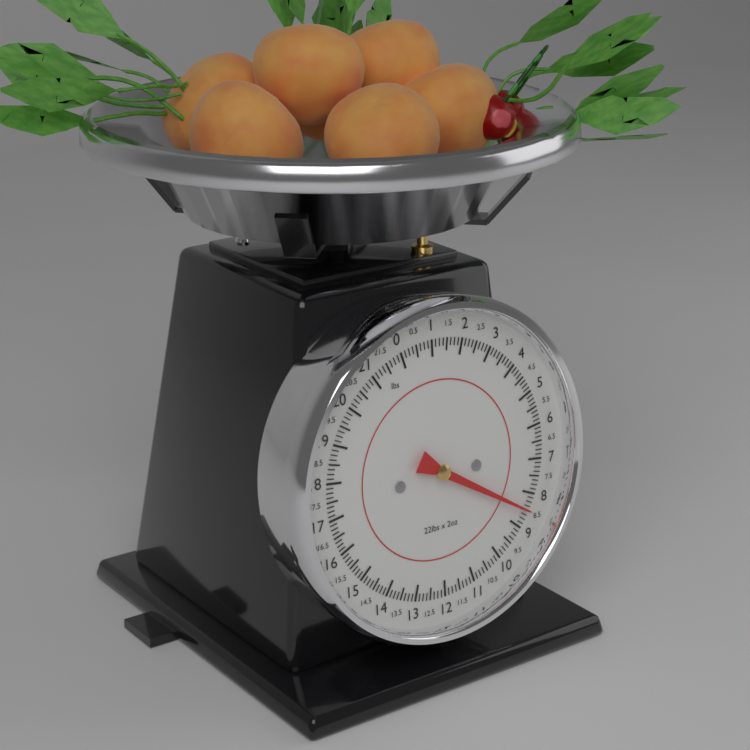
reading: 8.500 lbs
